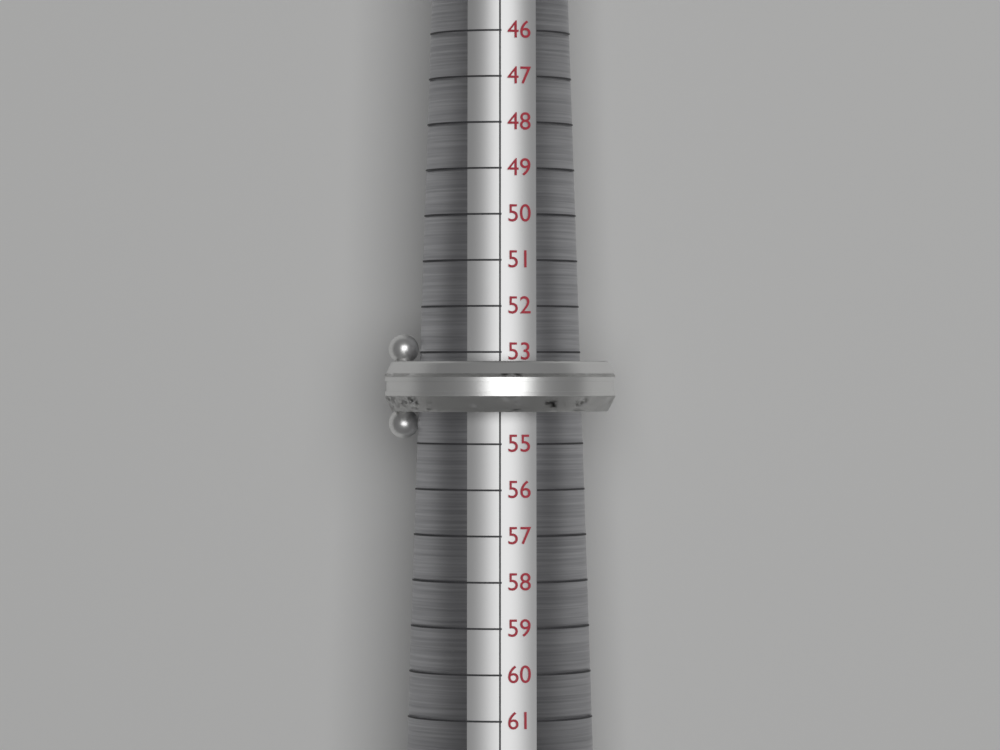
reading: 54.3 (no unit)
